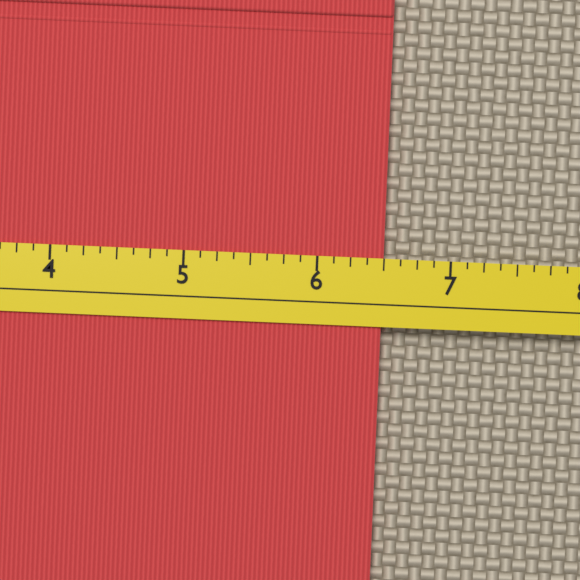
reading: 6.500 (no unit)
